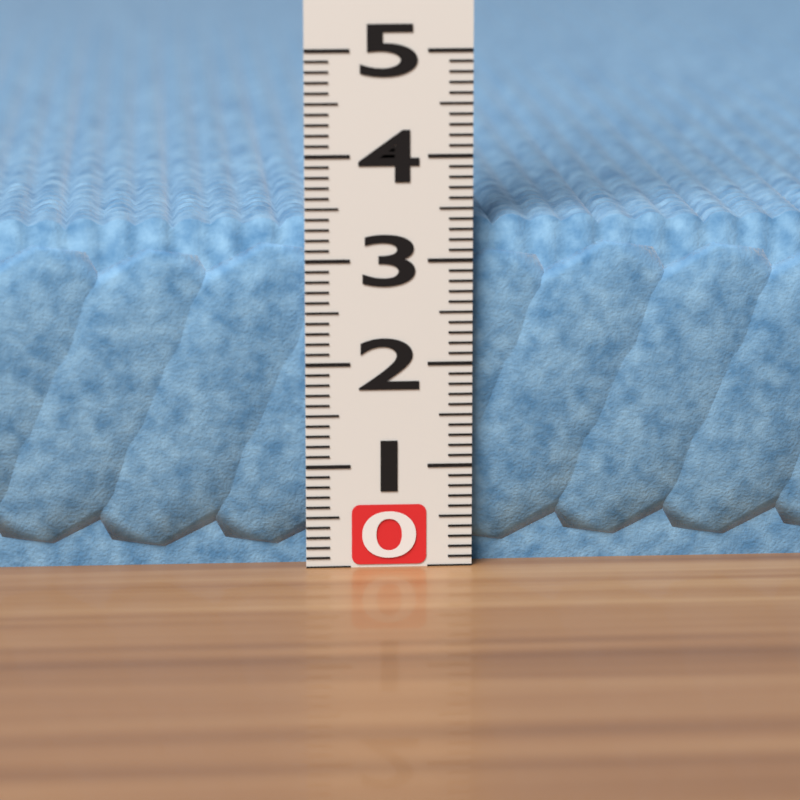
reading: 3.4 (no unit)
